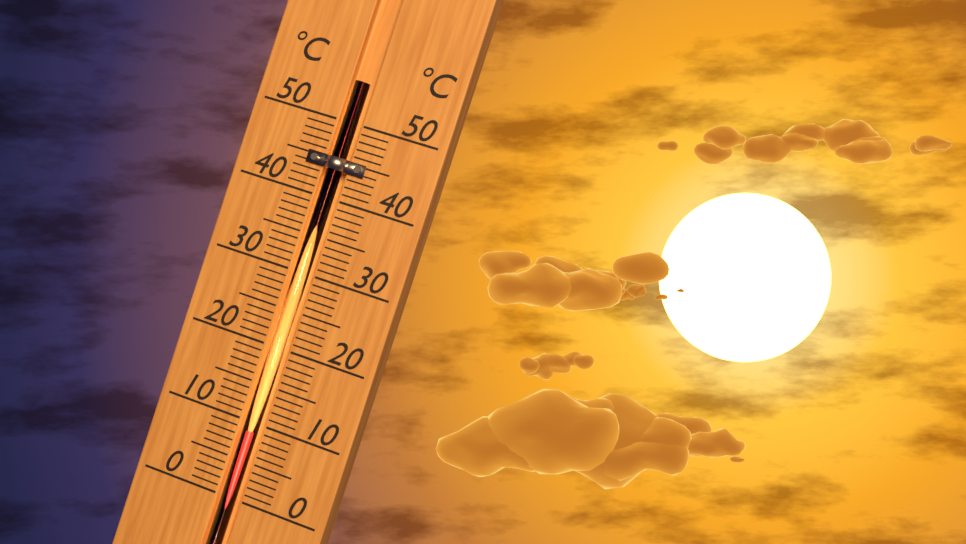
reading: 9 °C
